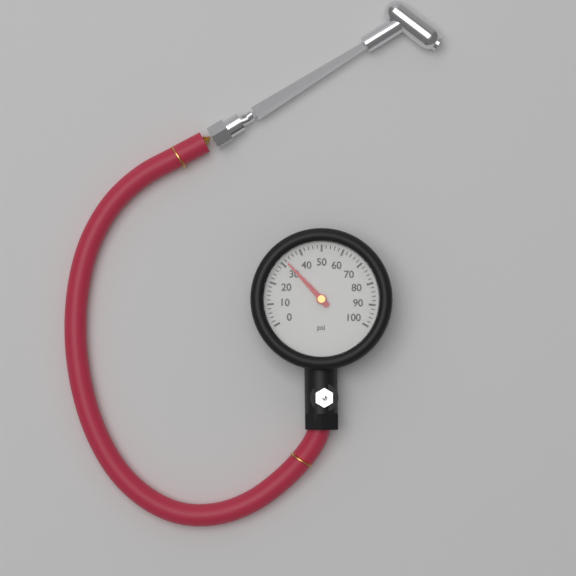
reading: 32 psi
